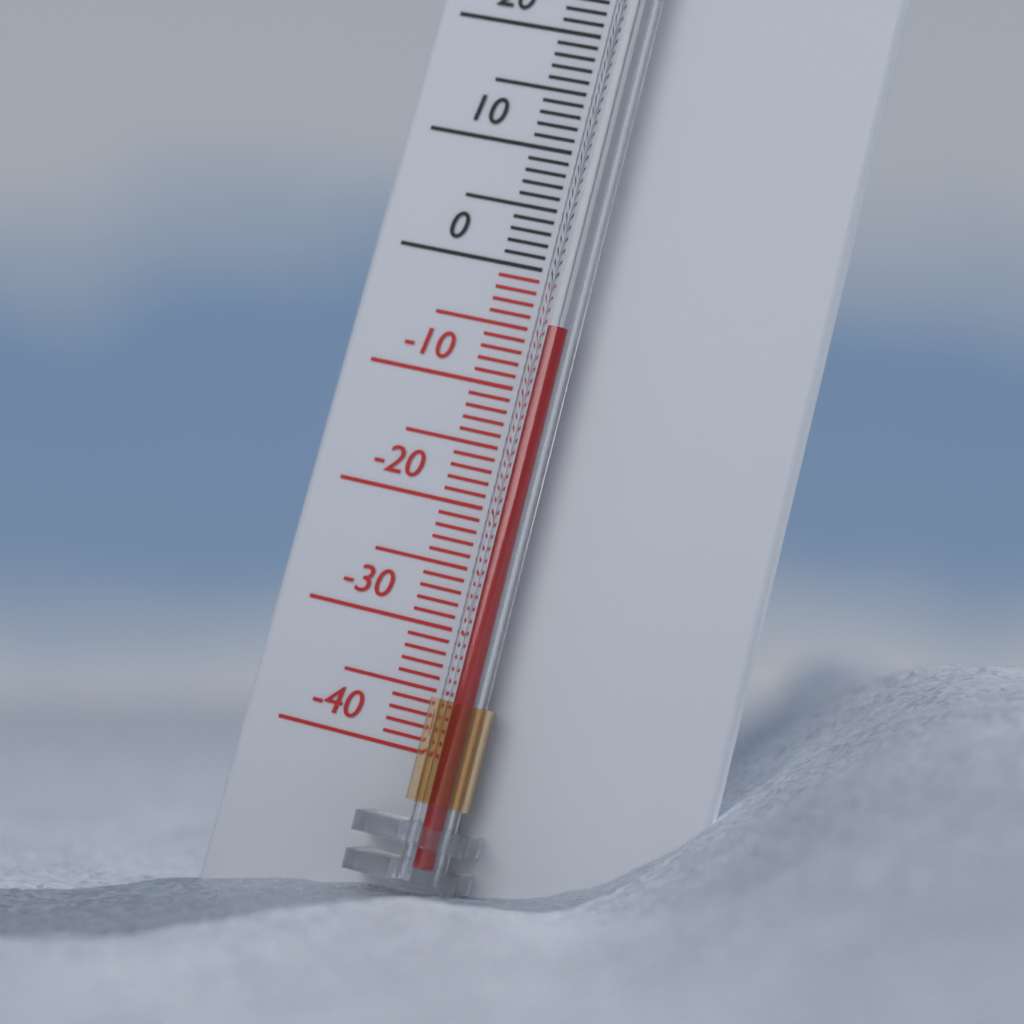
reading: -5 °C
